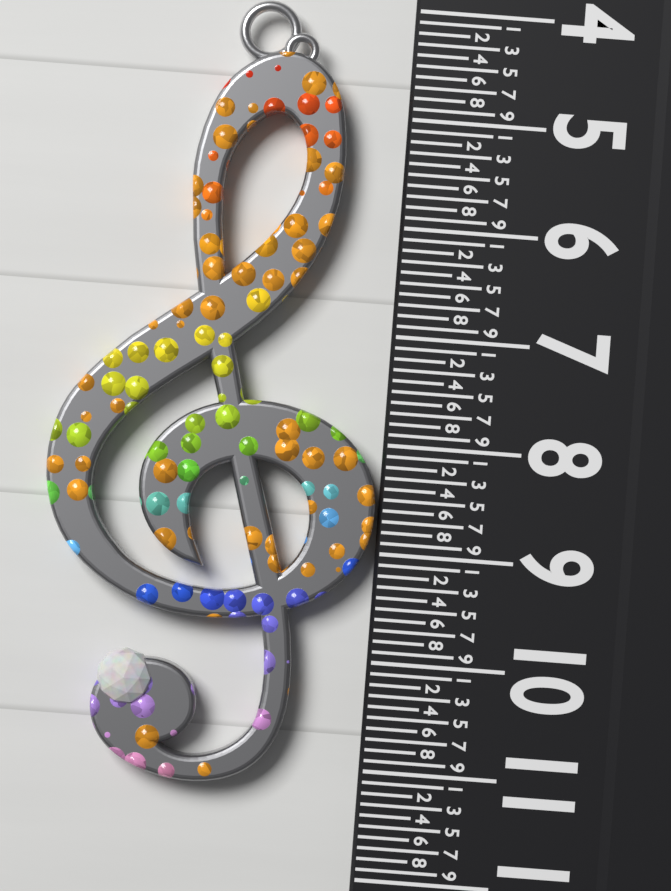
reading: 11.2 cm
